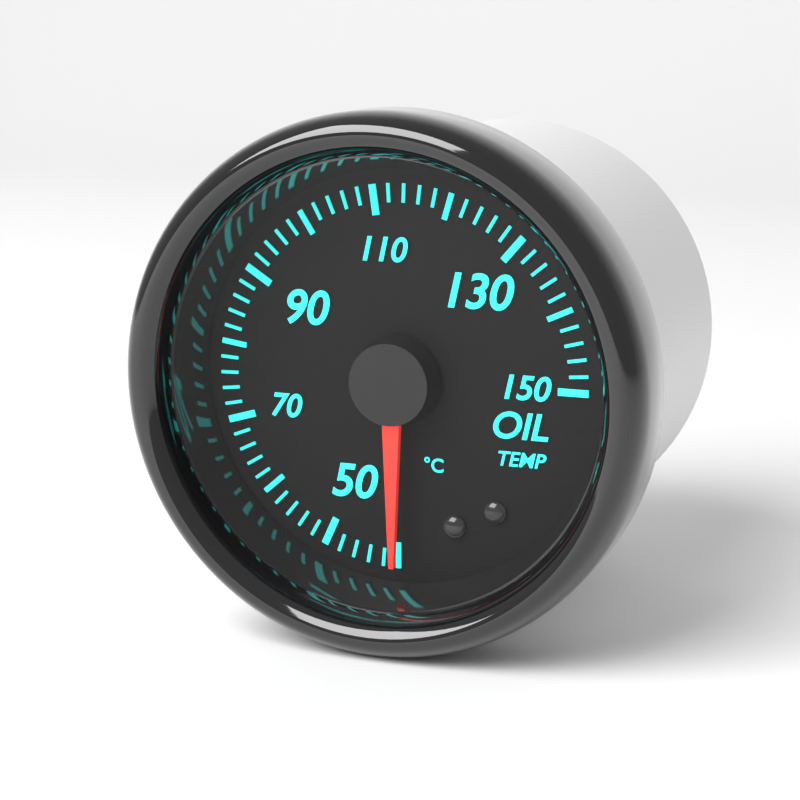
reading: 40 °C
